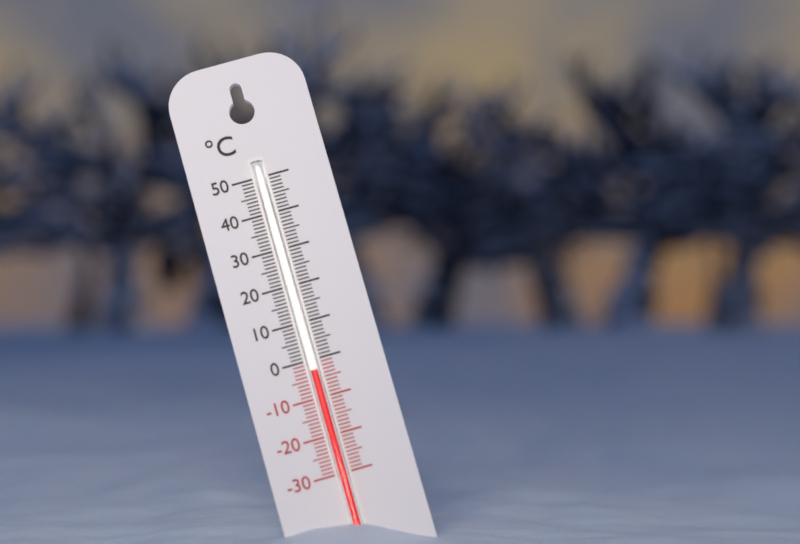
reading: -3 °C
